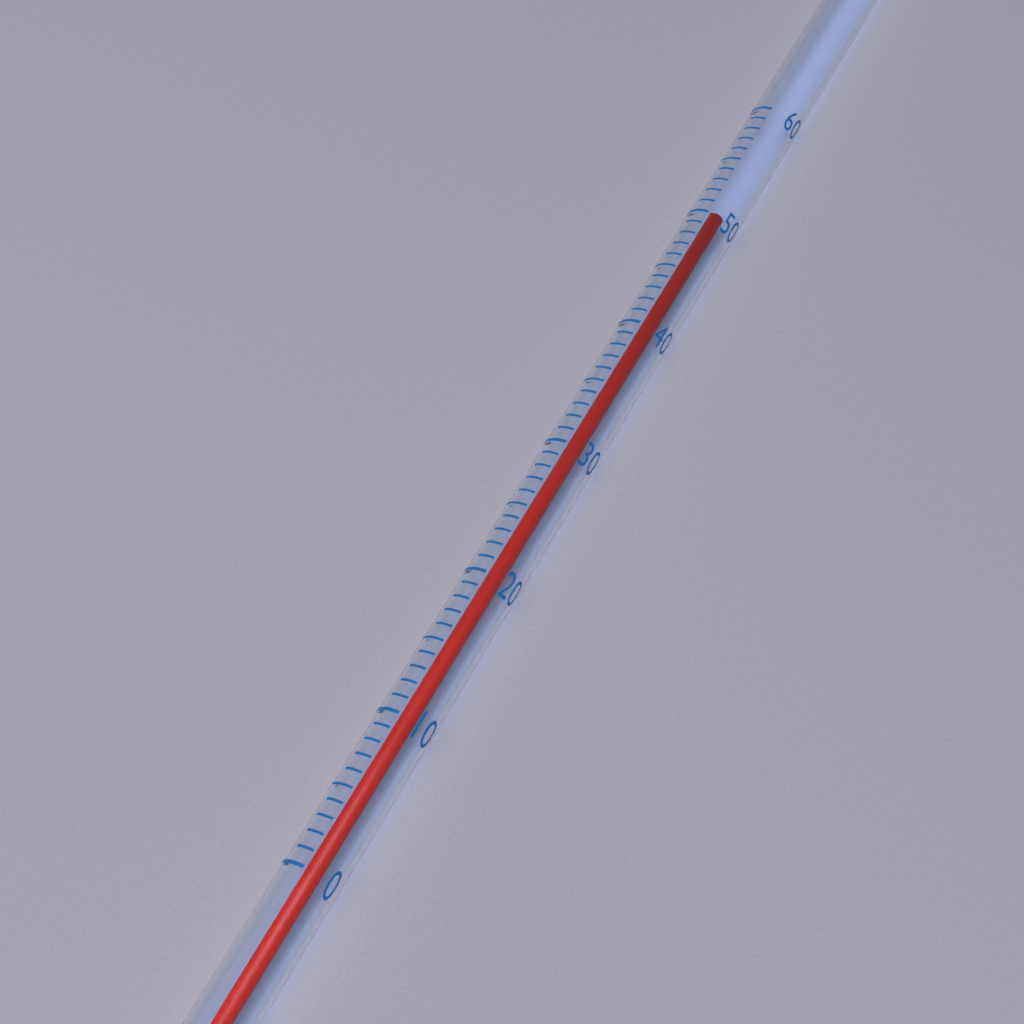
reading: 51 (no unit)
